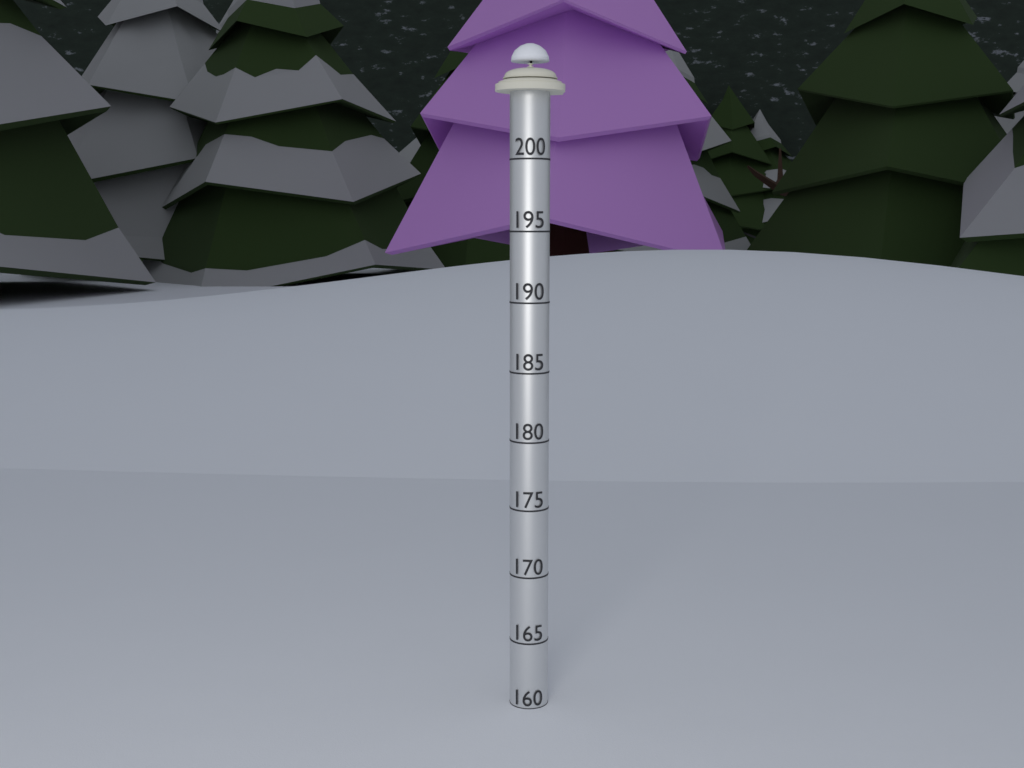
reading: 160 (no unit)
